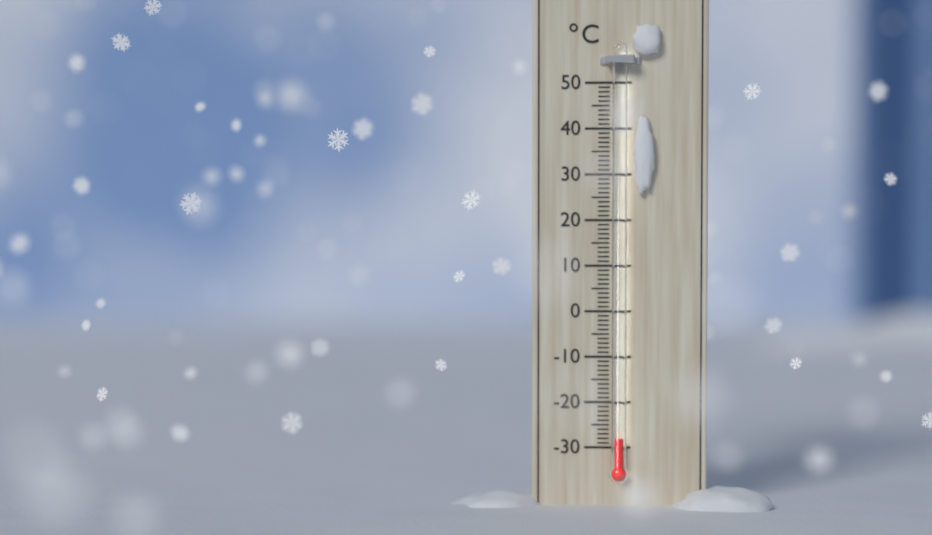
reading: -28 °C
